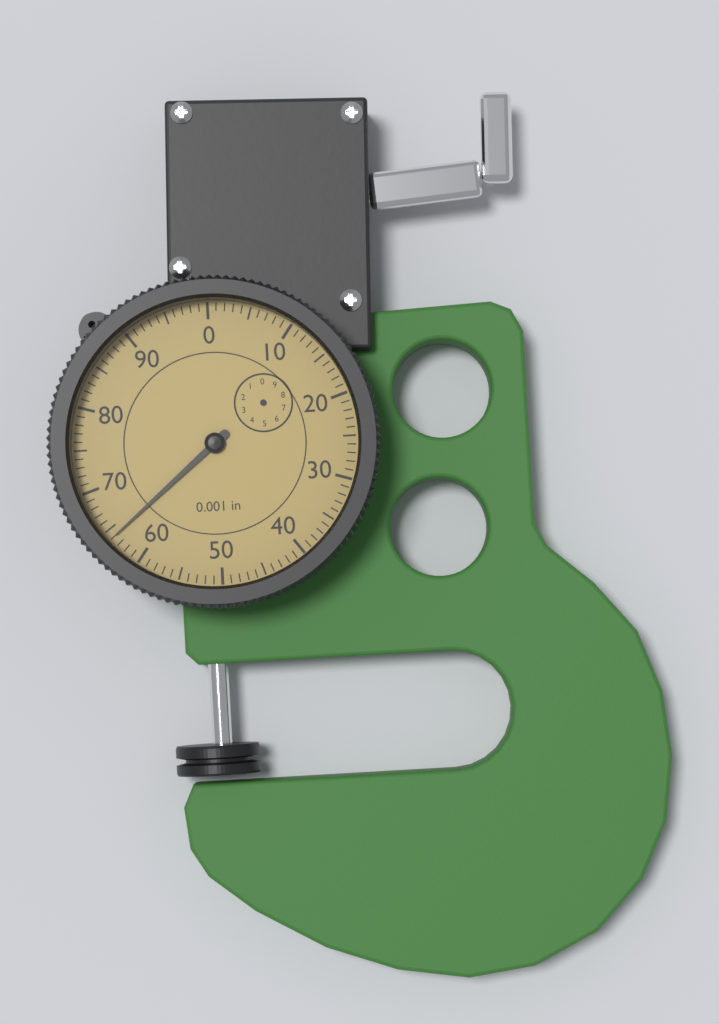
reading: 64 0.001 in
